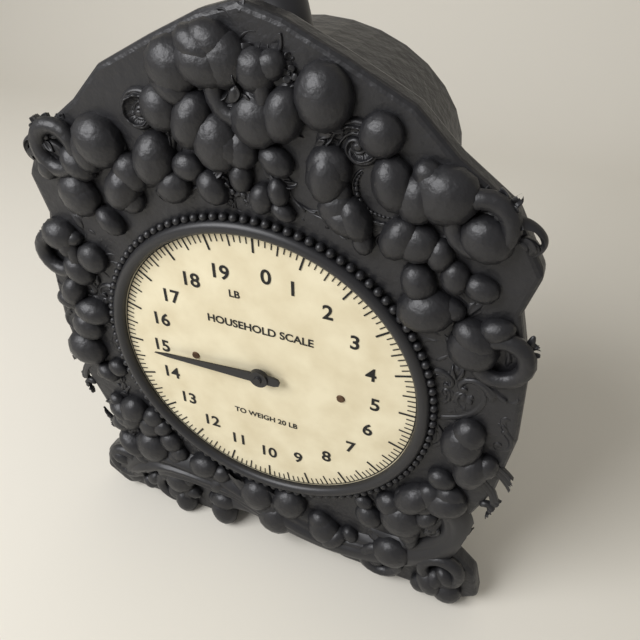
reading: 14.875 lb
